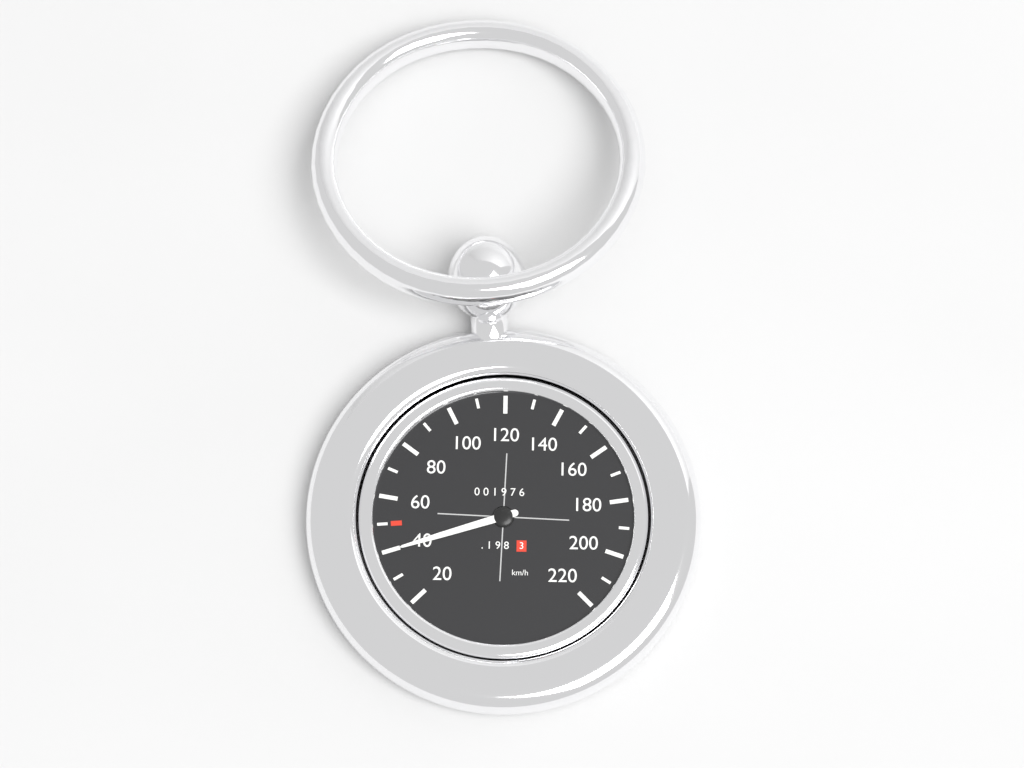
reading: 40 km/h
